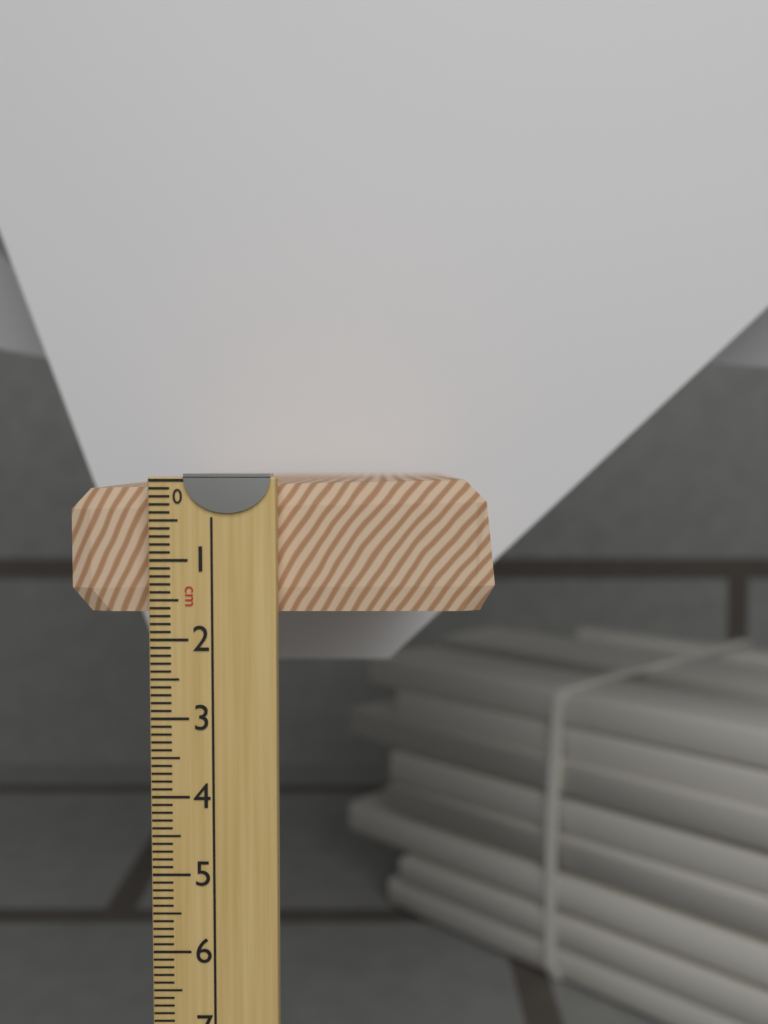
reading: 1.8 cm
